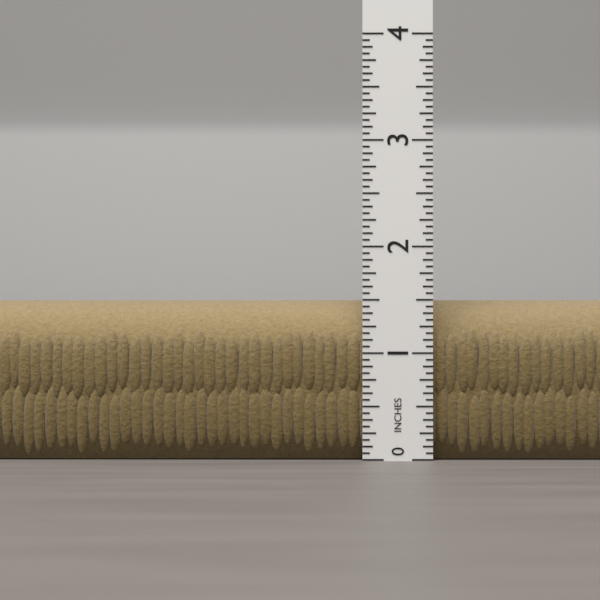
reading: 1.5000 in
